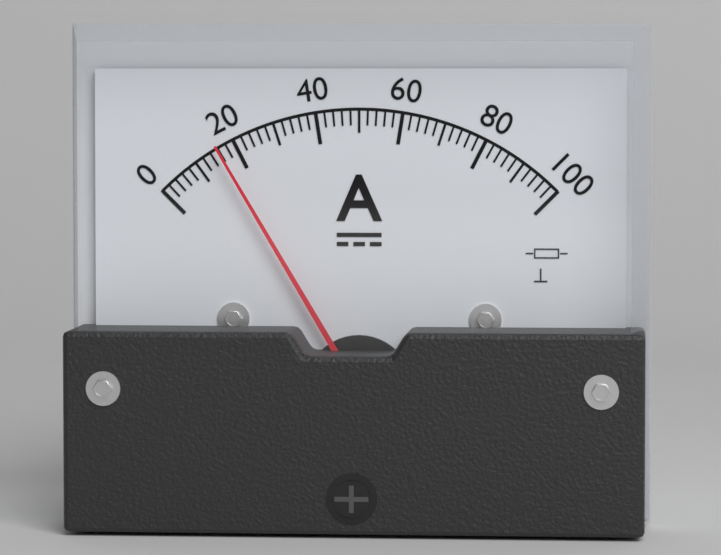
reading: 16 A
